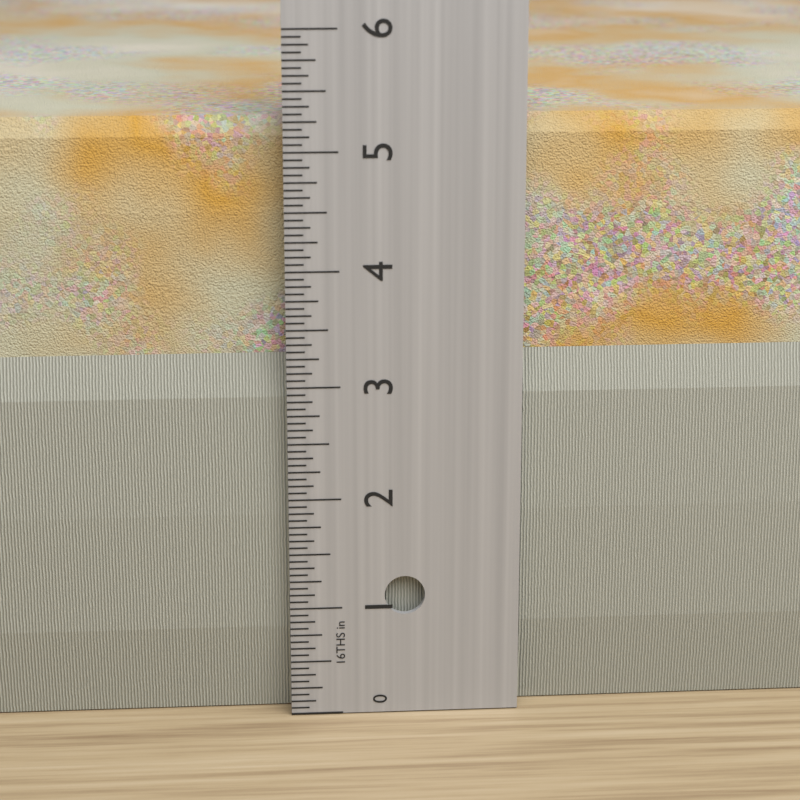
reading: 5.2500 in
